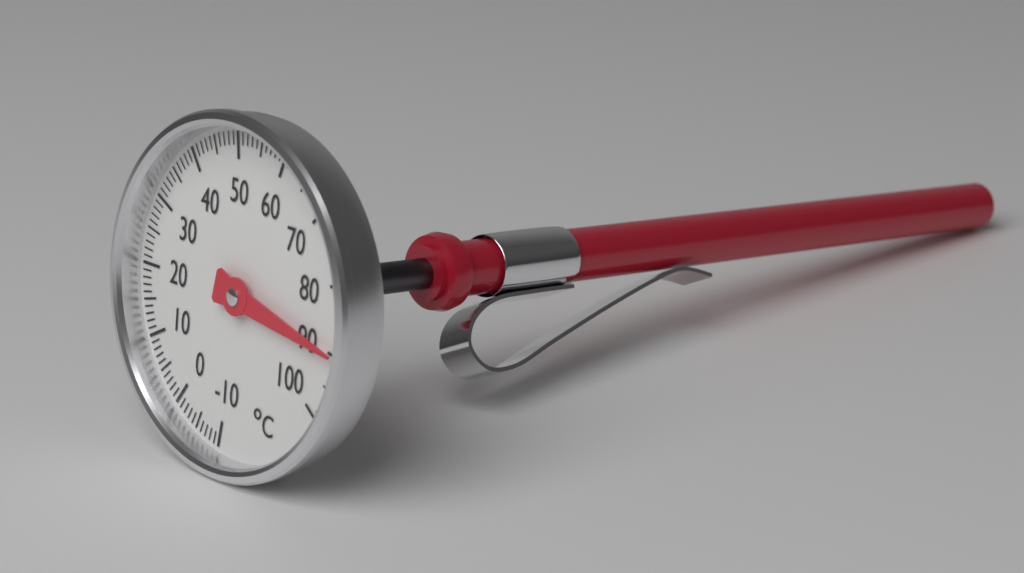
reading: 90 °C
